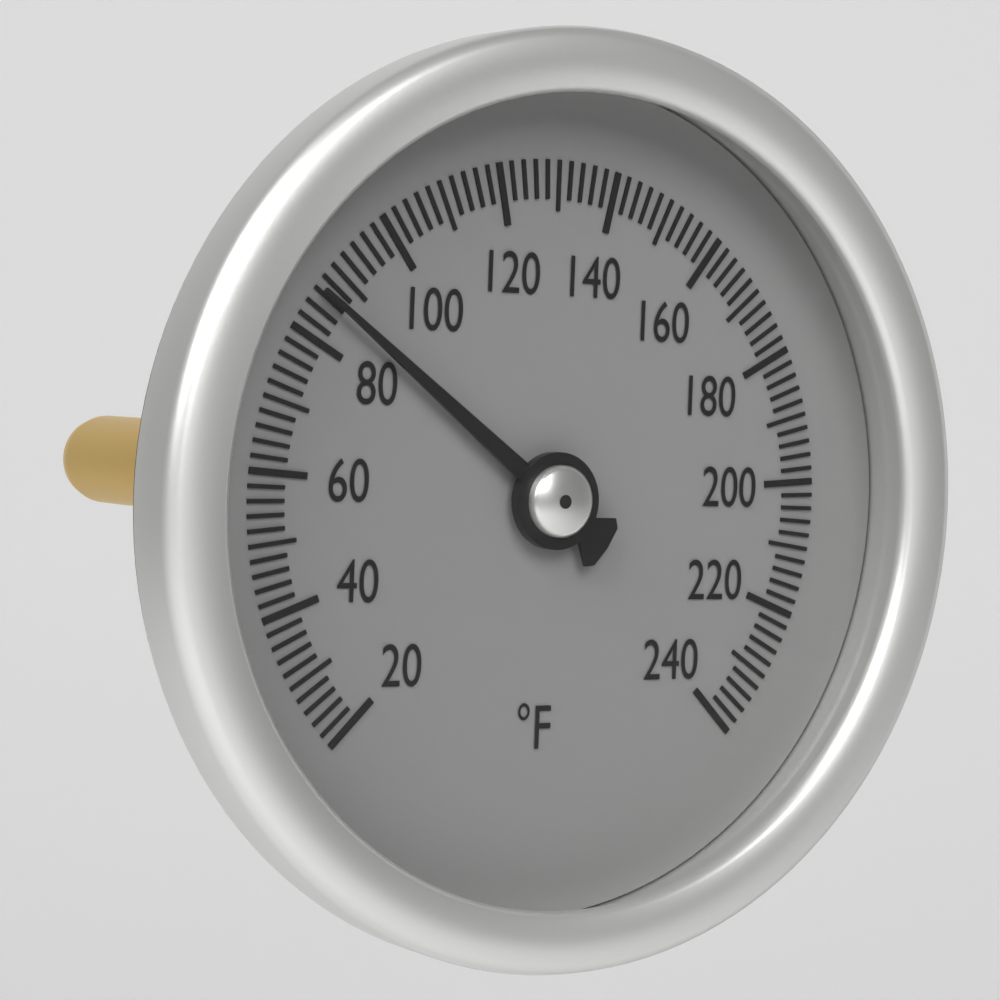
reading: 86 °F
